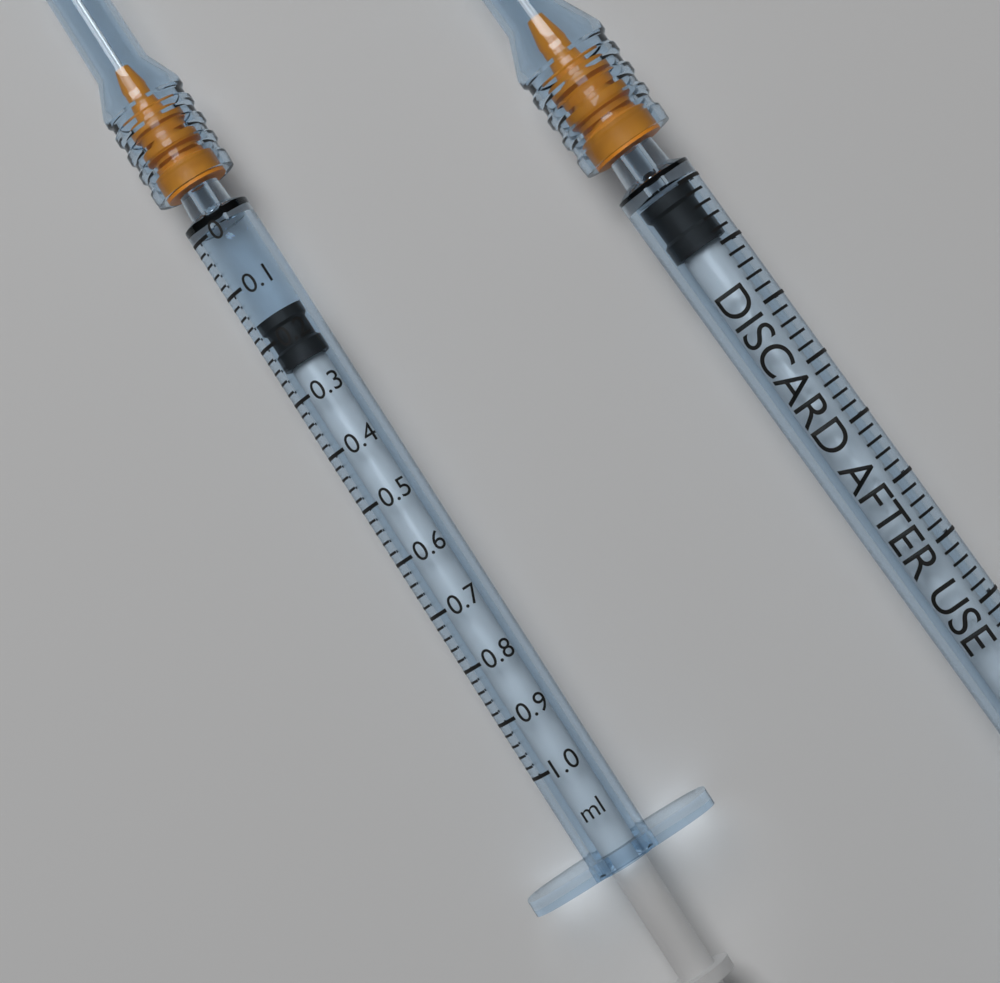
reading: 0.16 ml
